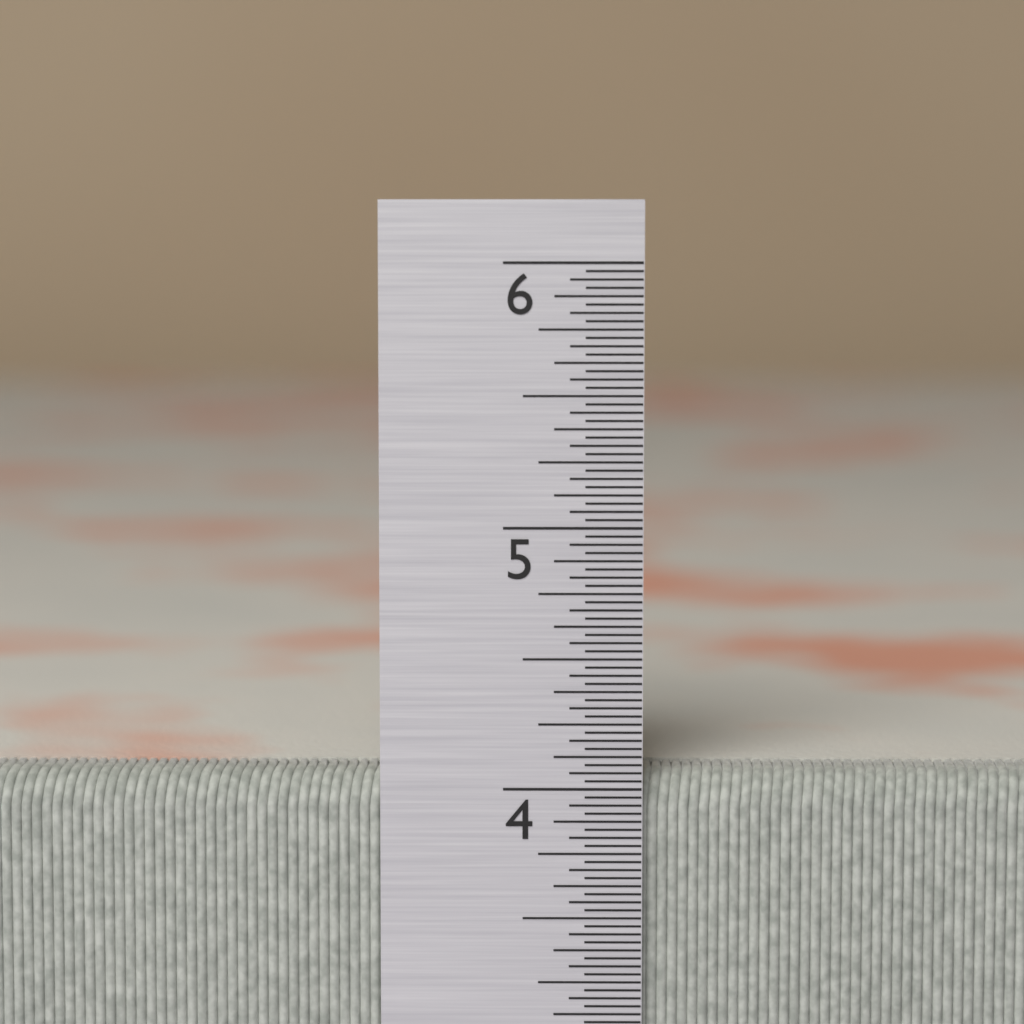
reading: 4.06250 in
